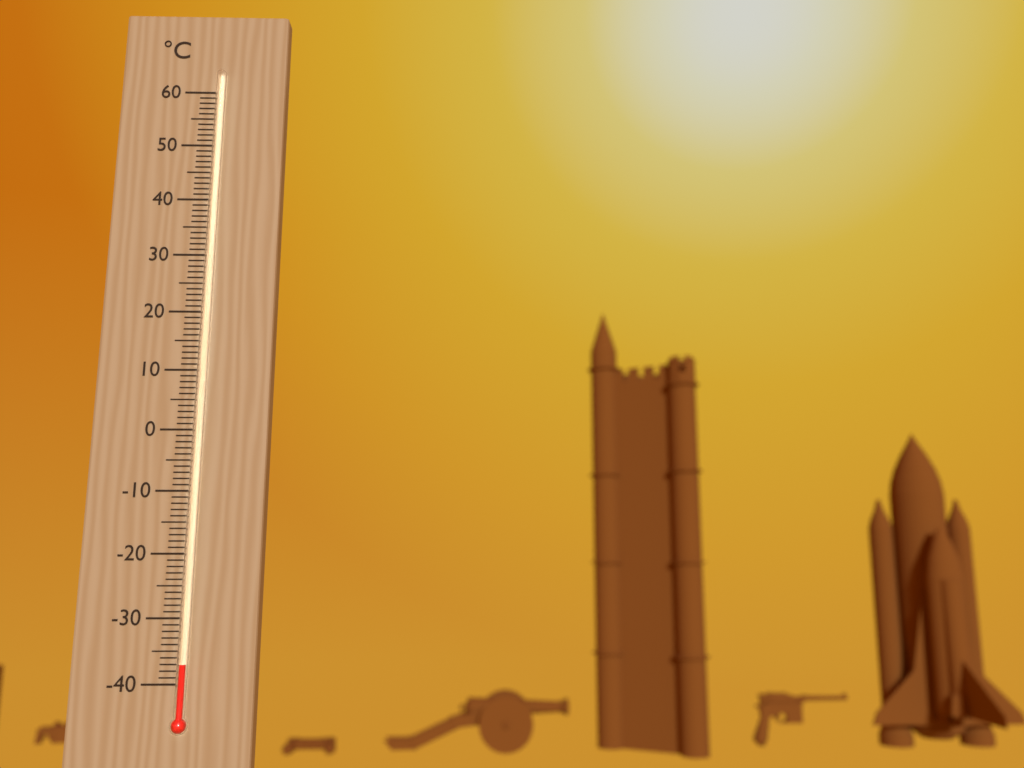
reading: -37 °C
